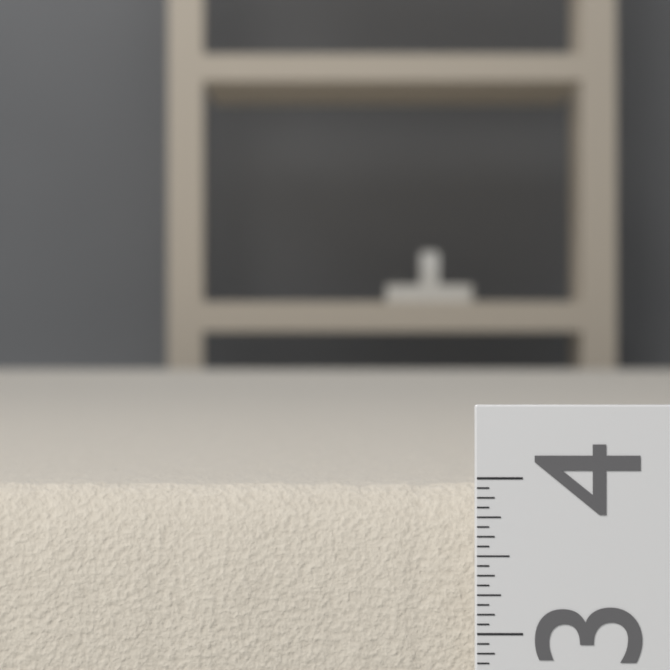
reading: 3.9375 (no unit)
